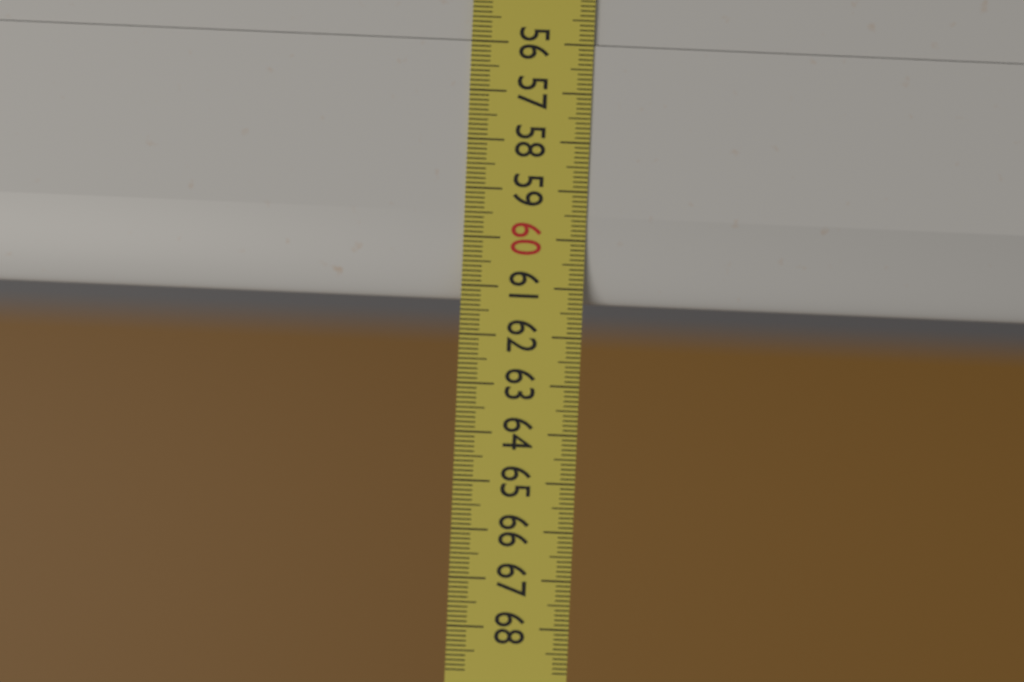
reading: 61.3 (no unit)
